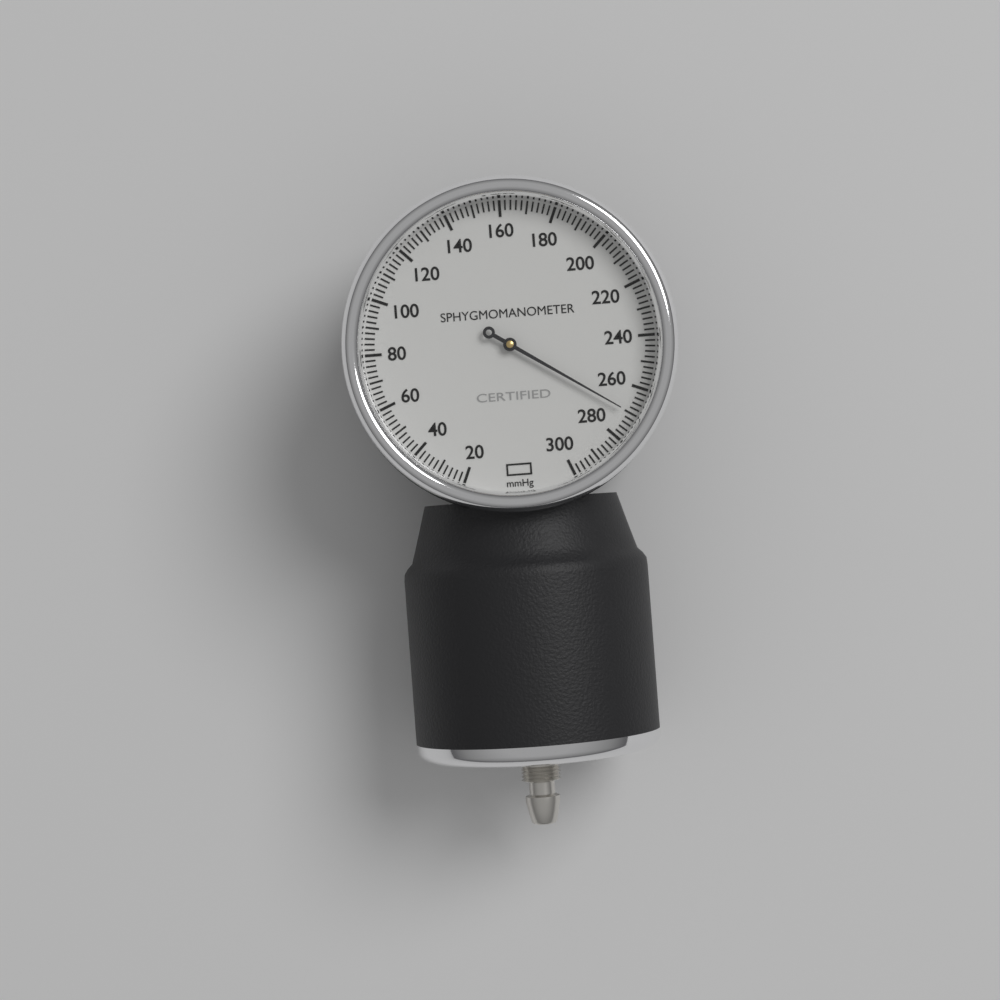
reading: 270 mmHg
